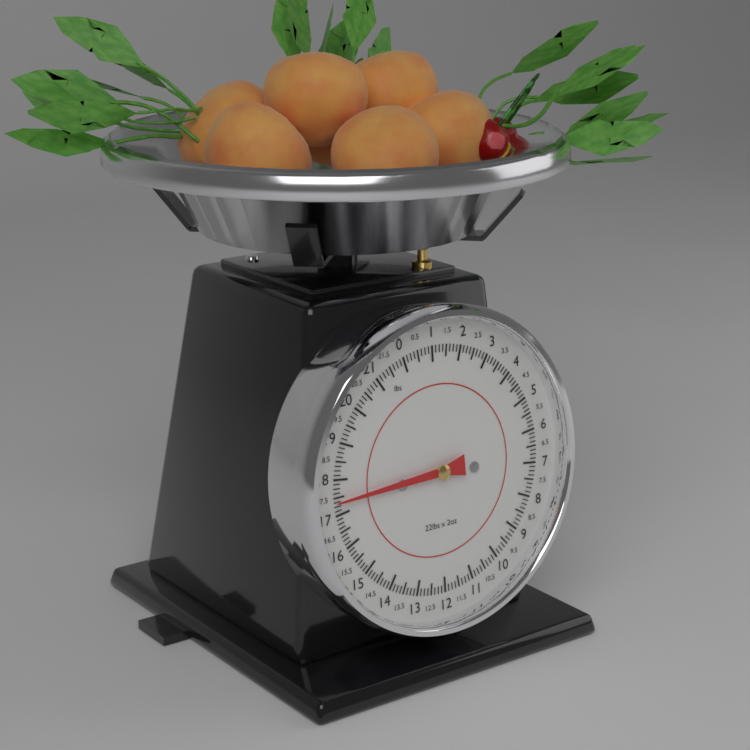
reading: 17.375 lbs
